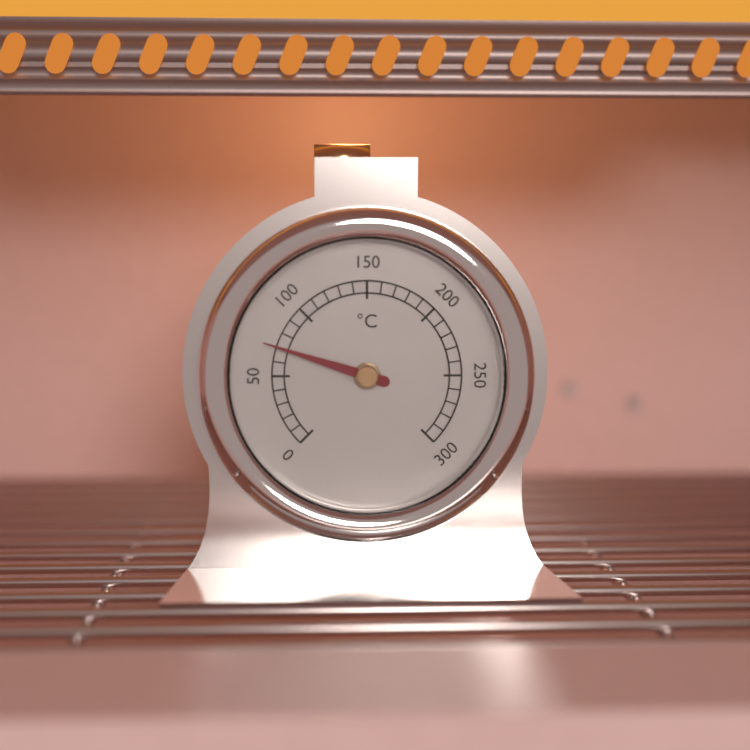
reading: 70 °C
